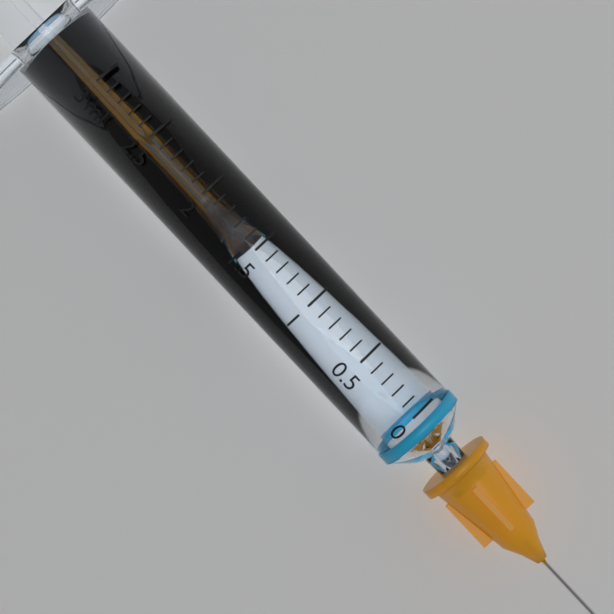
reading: 1.5 ml
